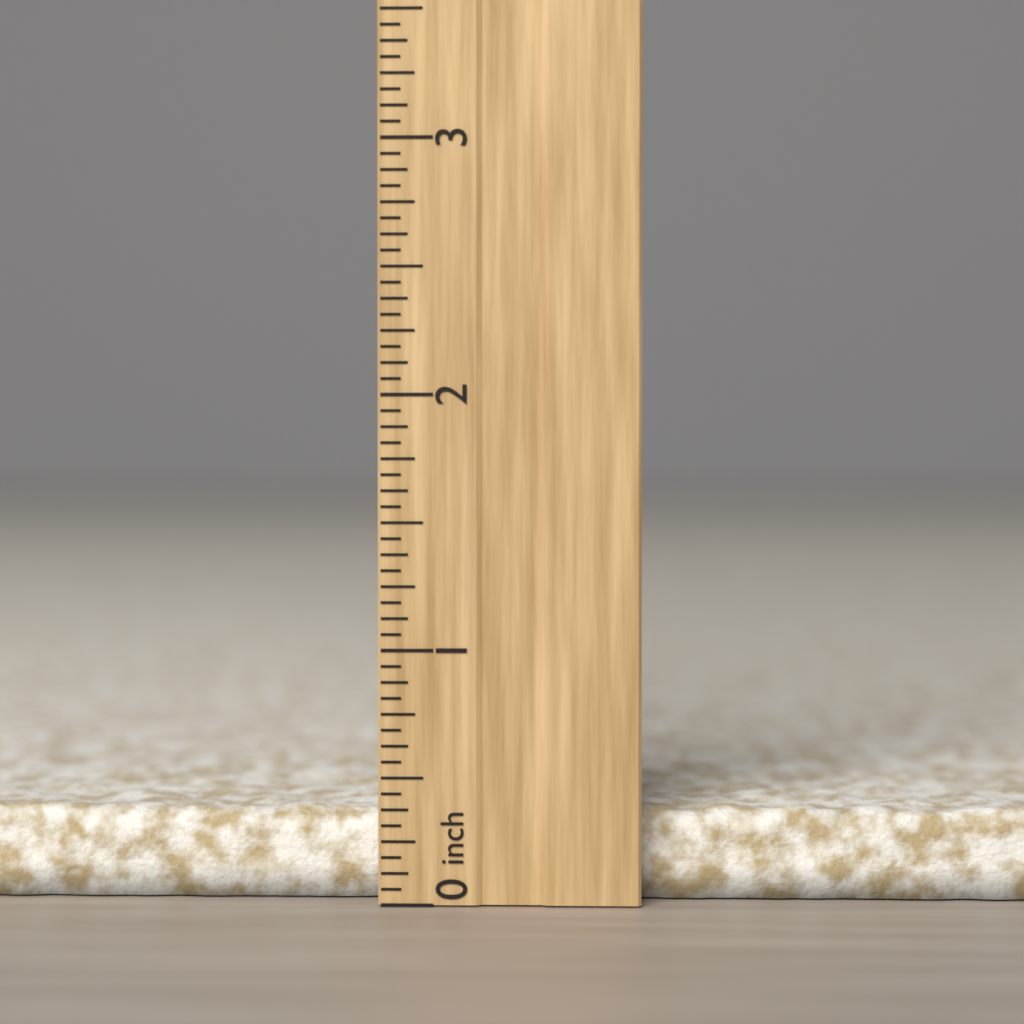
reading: 0.3750 inch
